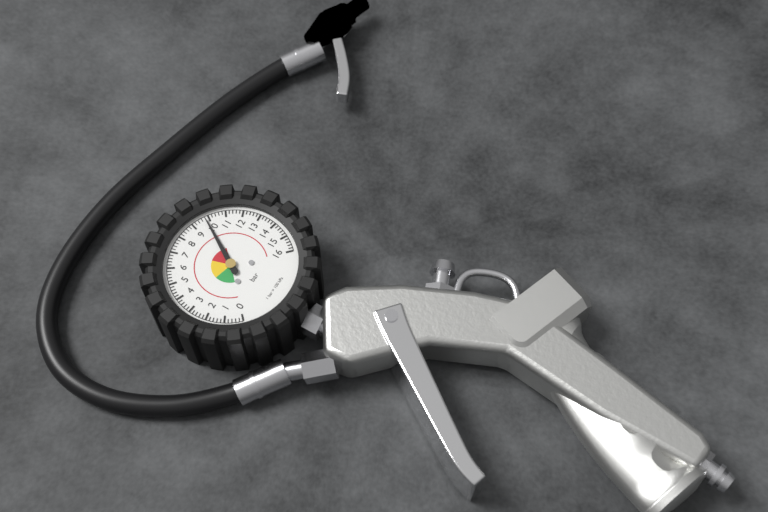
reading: 9.8 bar
